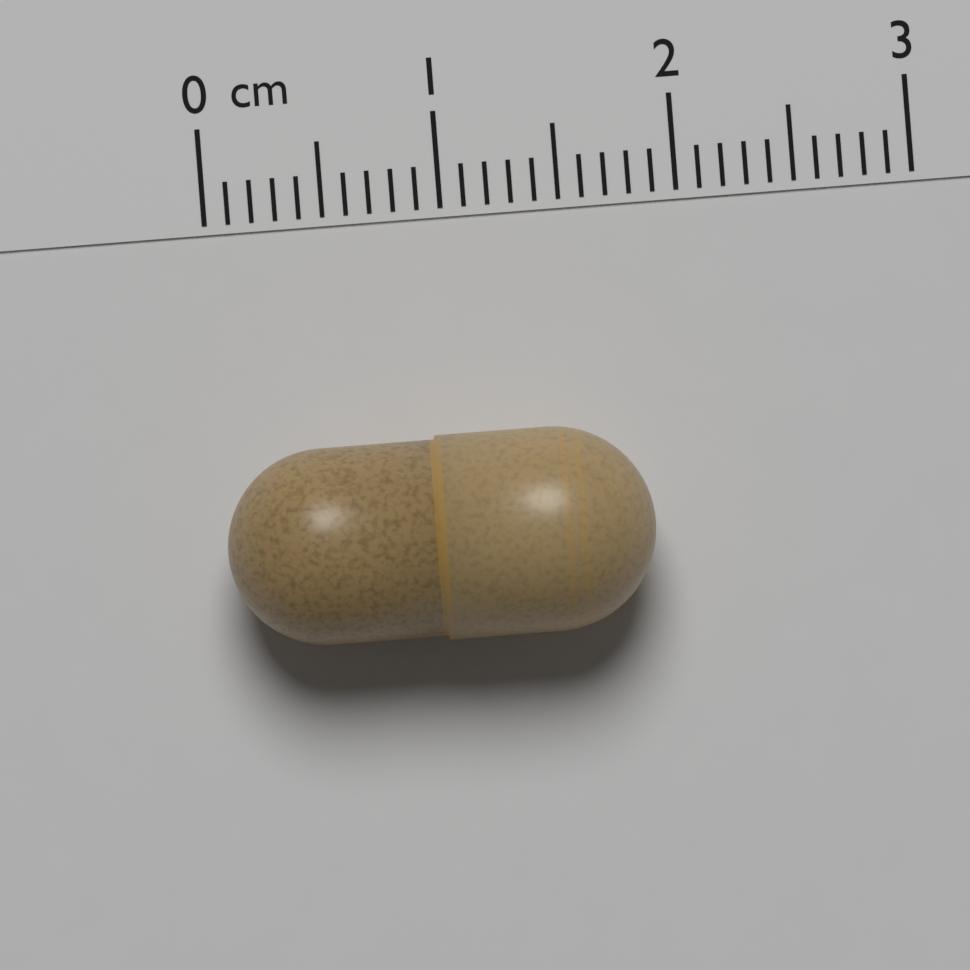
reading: 1.8 cm
